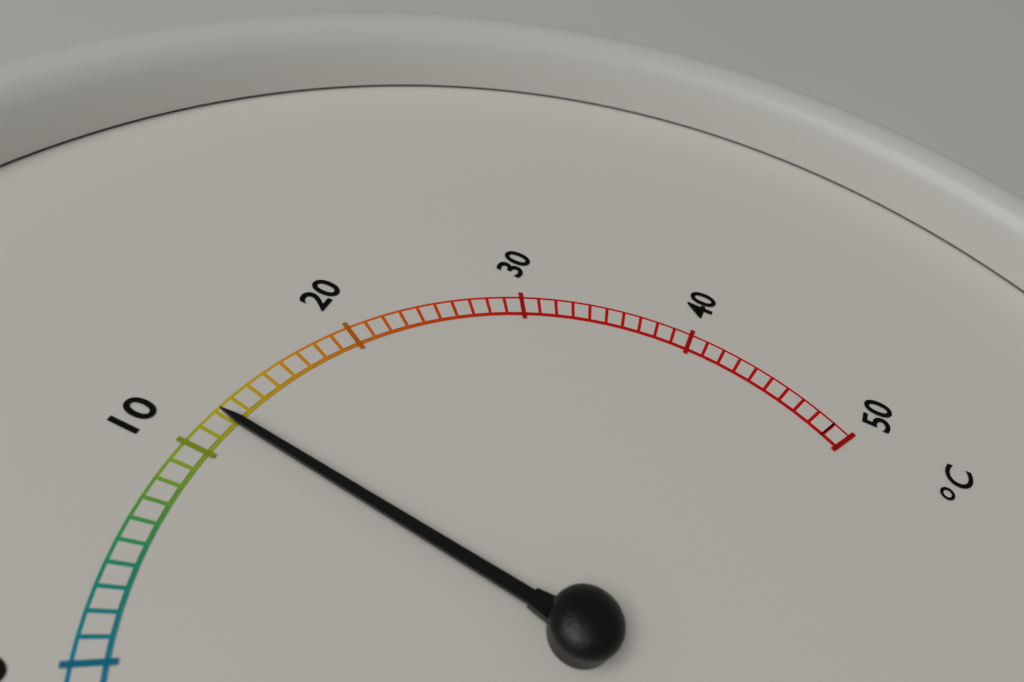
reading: 12 °C
